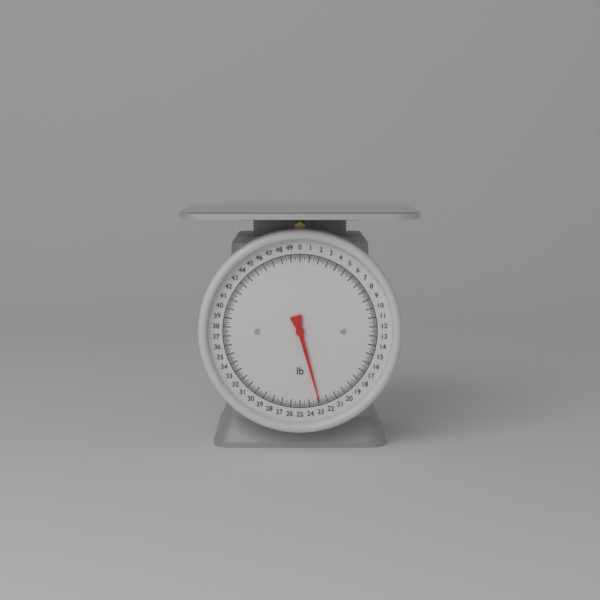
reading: 22.875 lb
